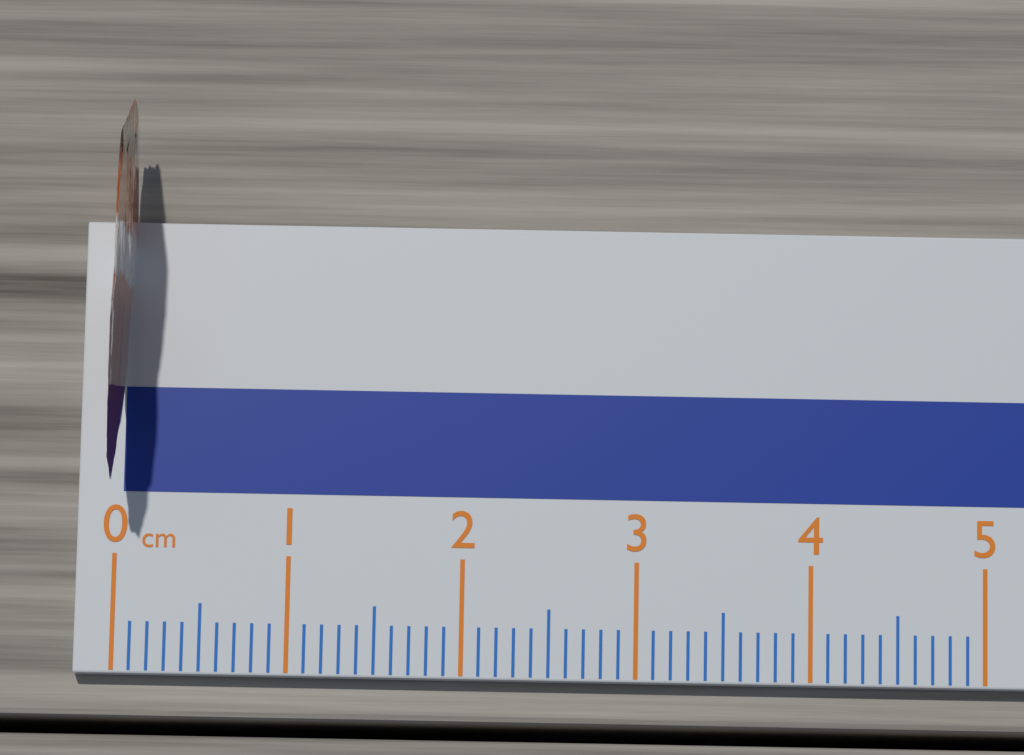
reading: 0.1 cm
